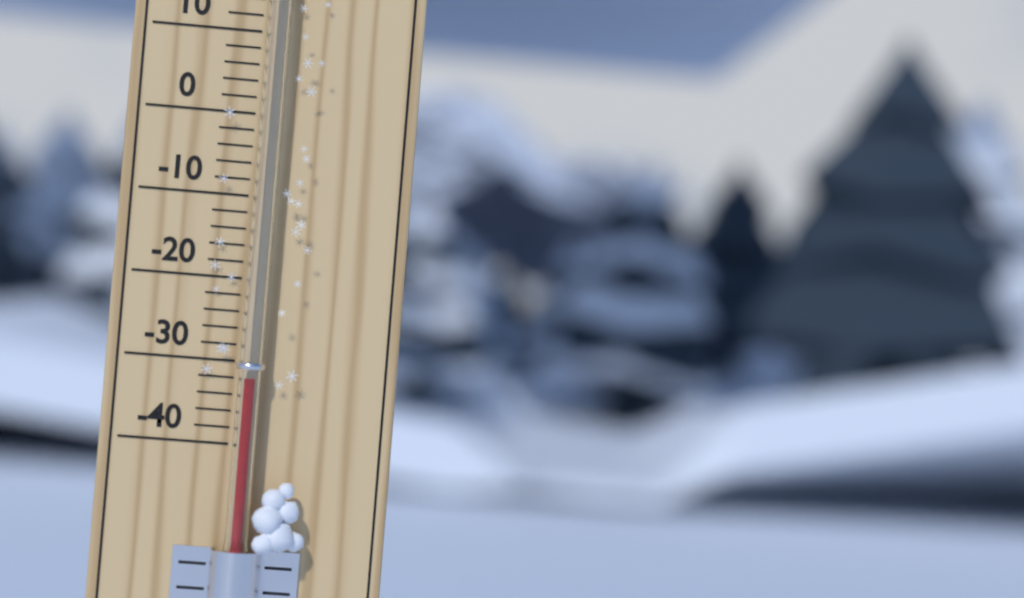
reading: -32 °C
